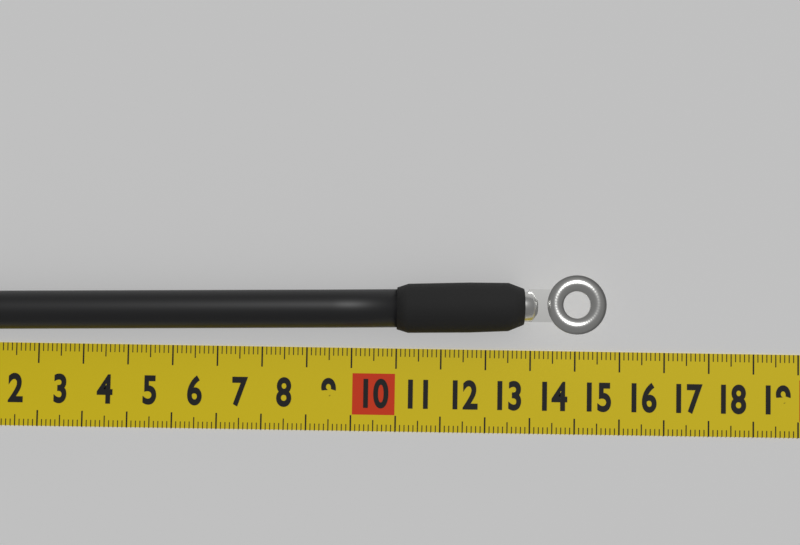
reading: 15.6 cm
